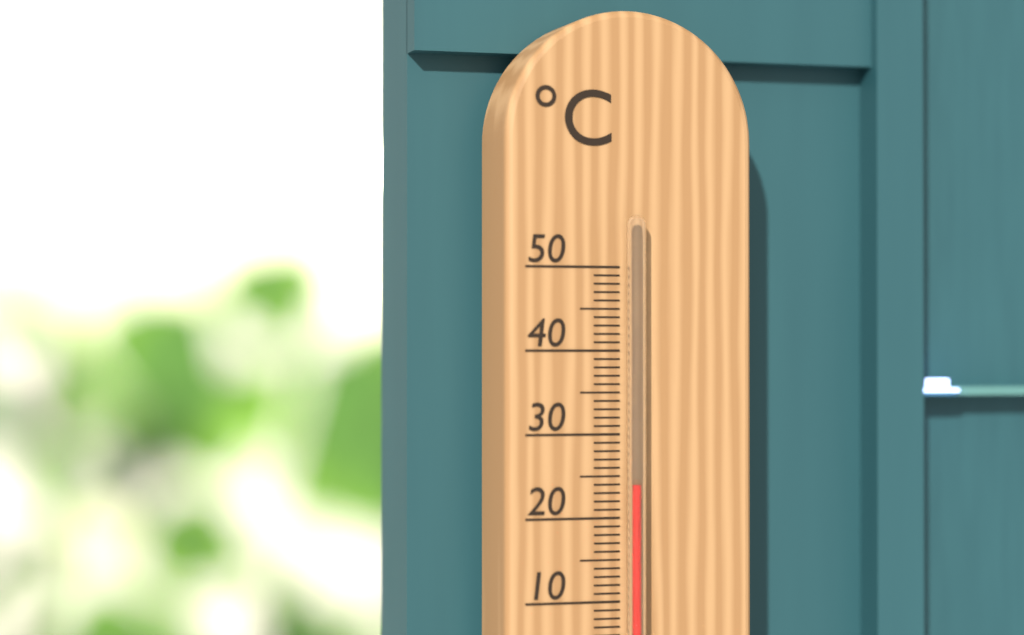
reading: 24 °C
